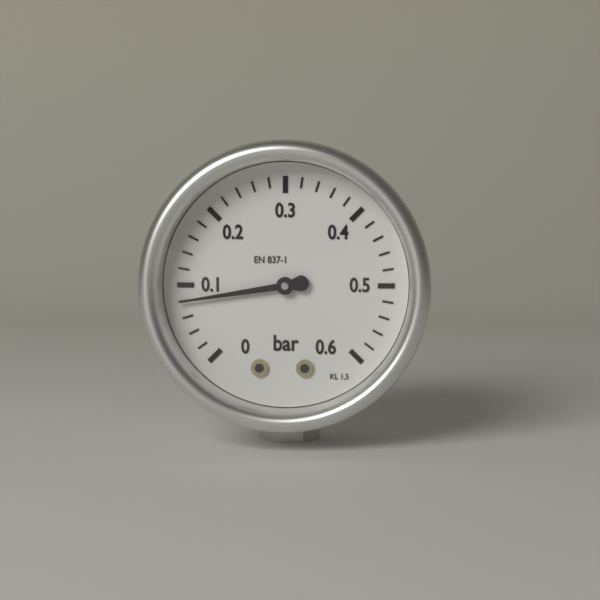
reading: 0.08 bar
